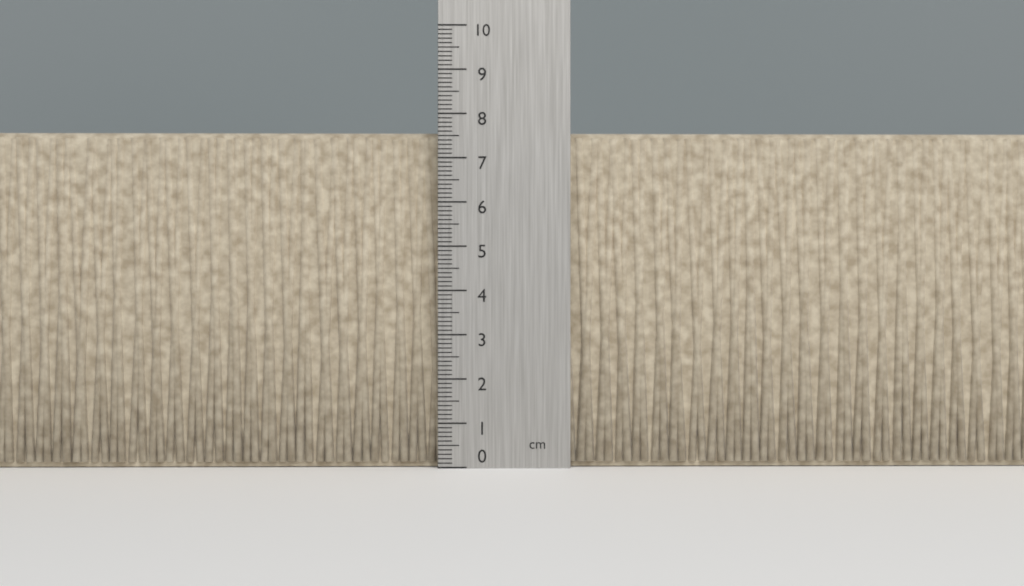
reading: 7.6 cm
